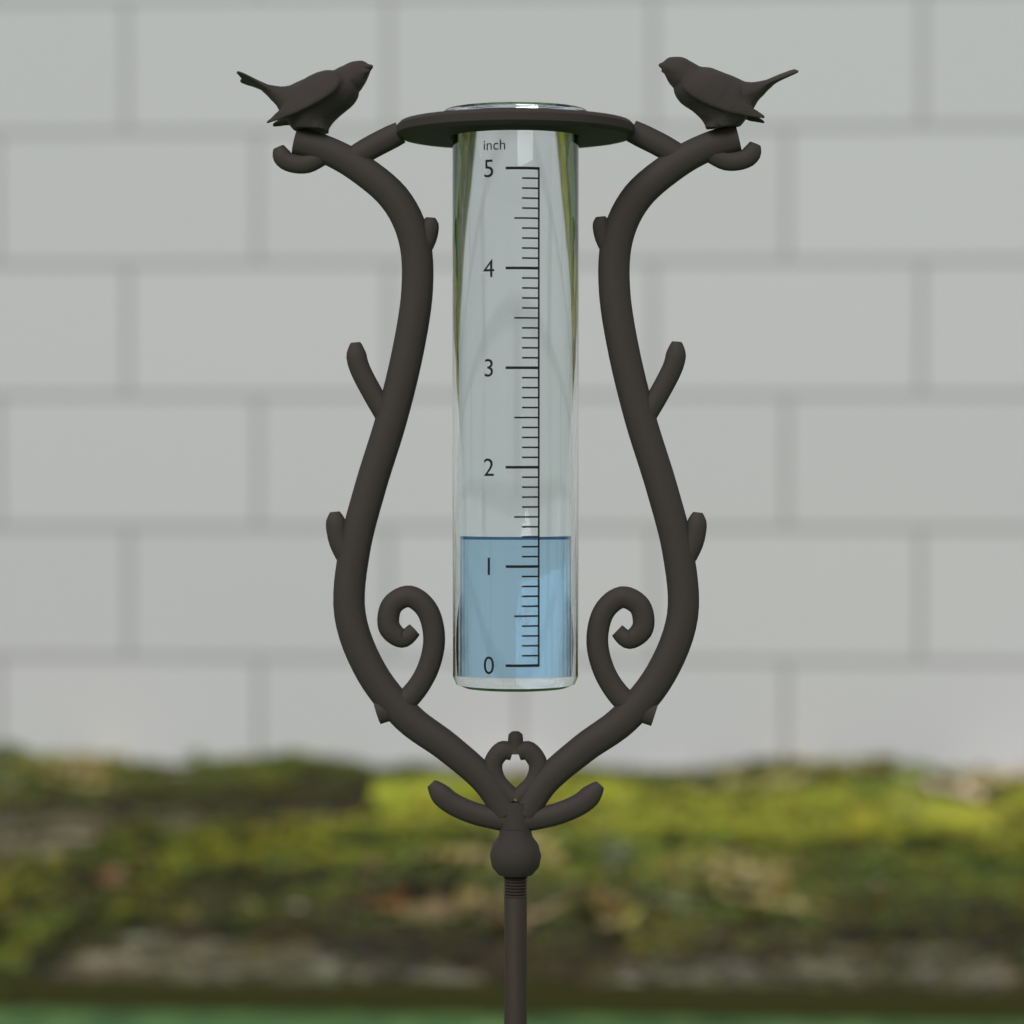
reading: 1.3 inch
